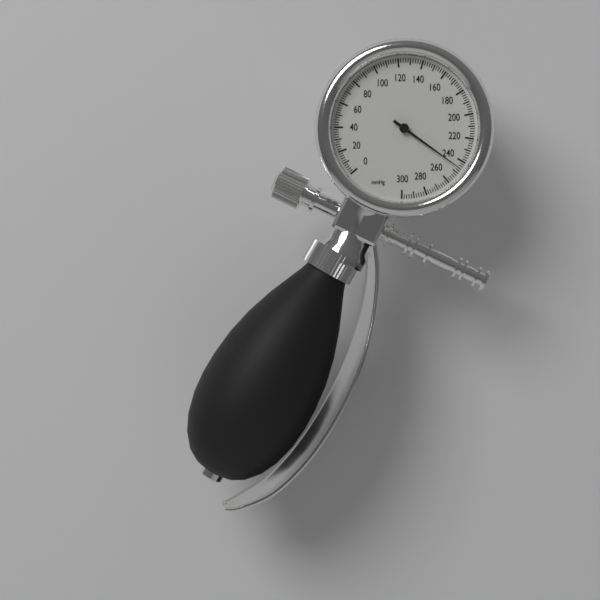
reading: 246 mmHg
